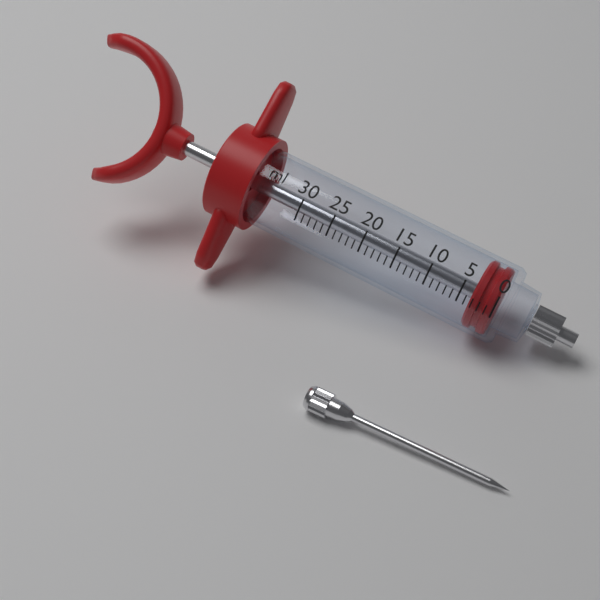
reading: 0 ml
